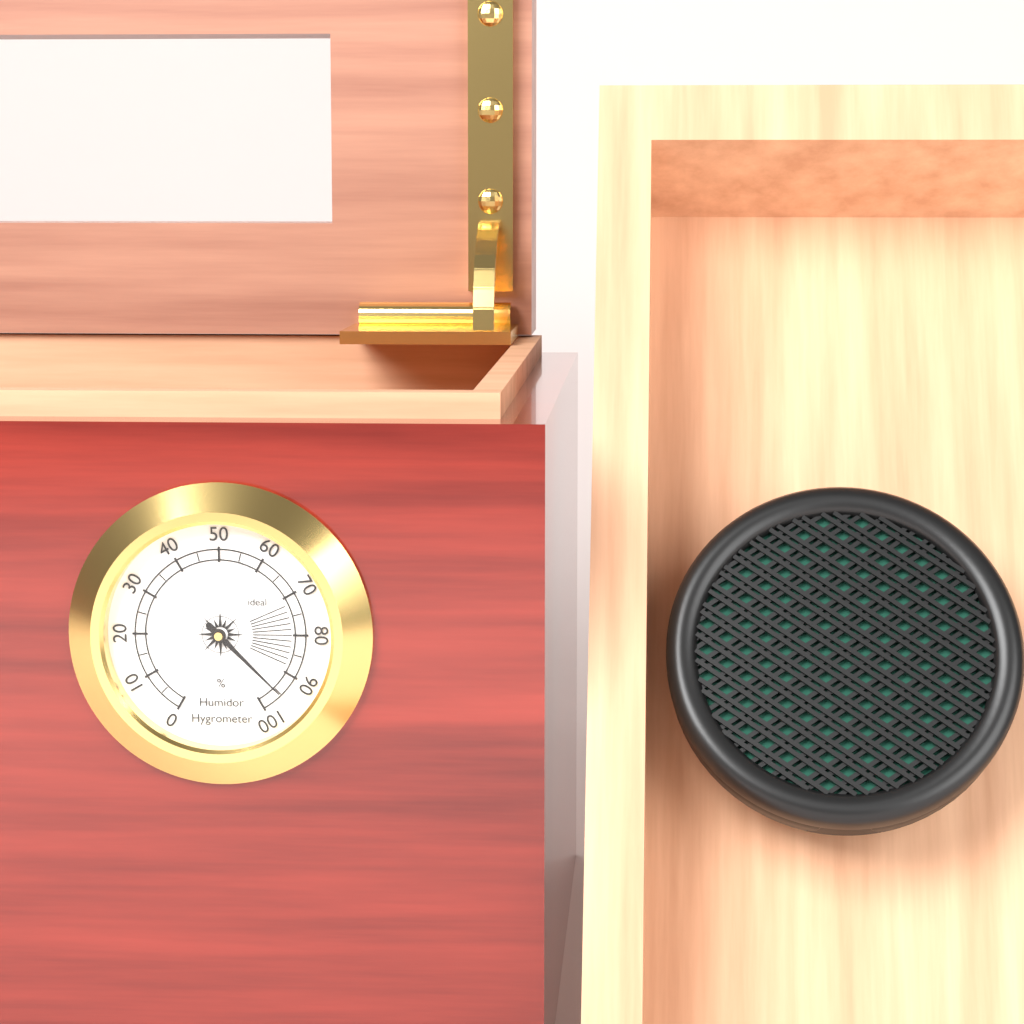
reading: 95 %
